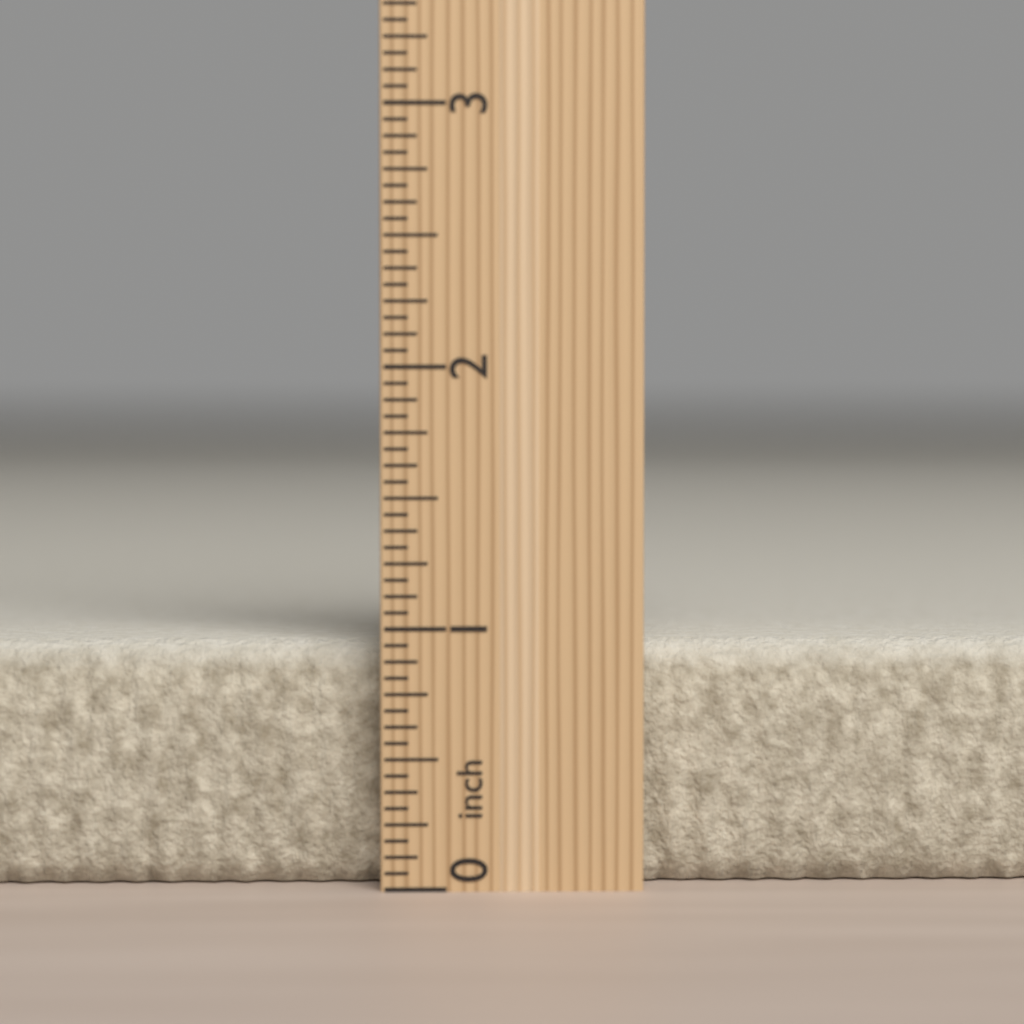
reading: 0.9375 inch
